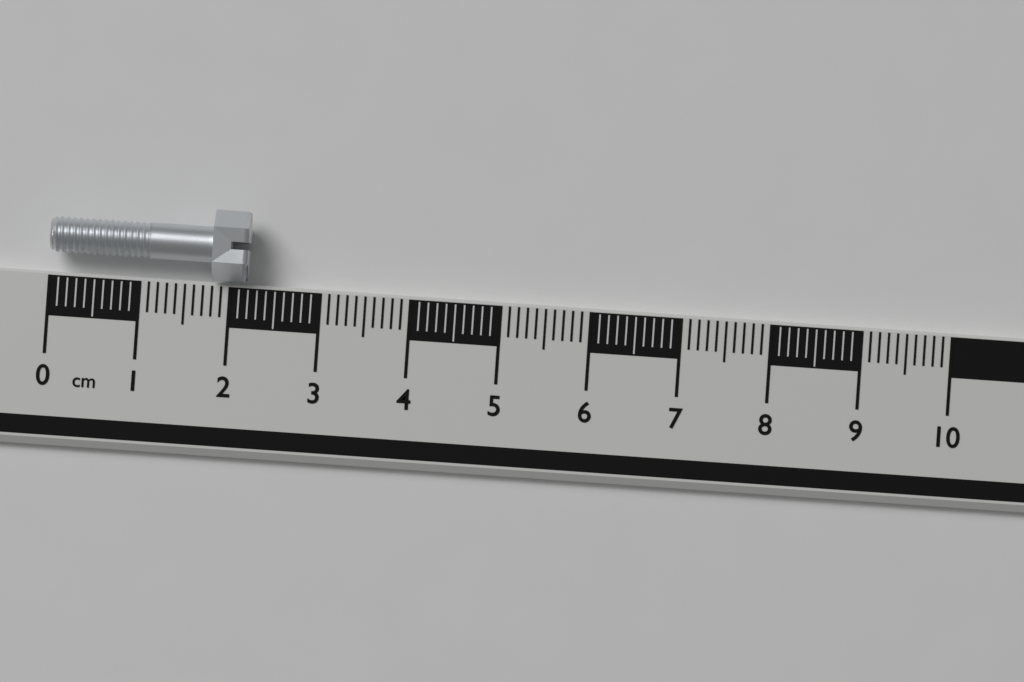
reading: 2.2 cm
